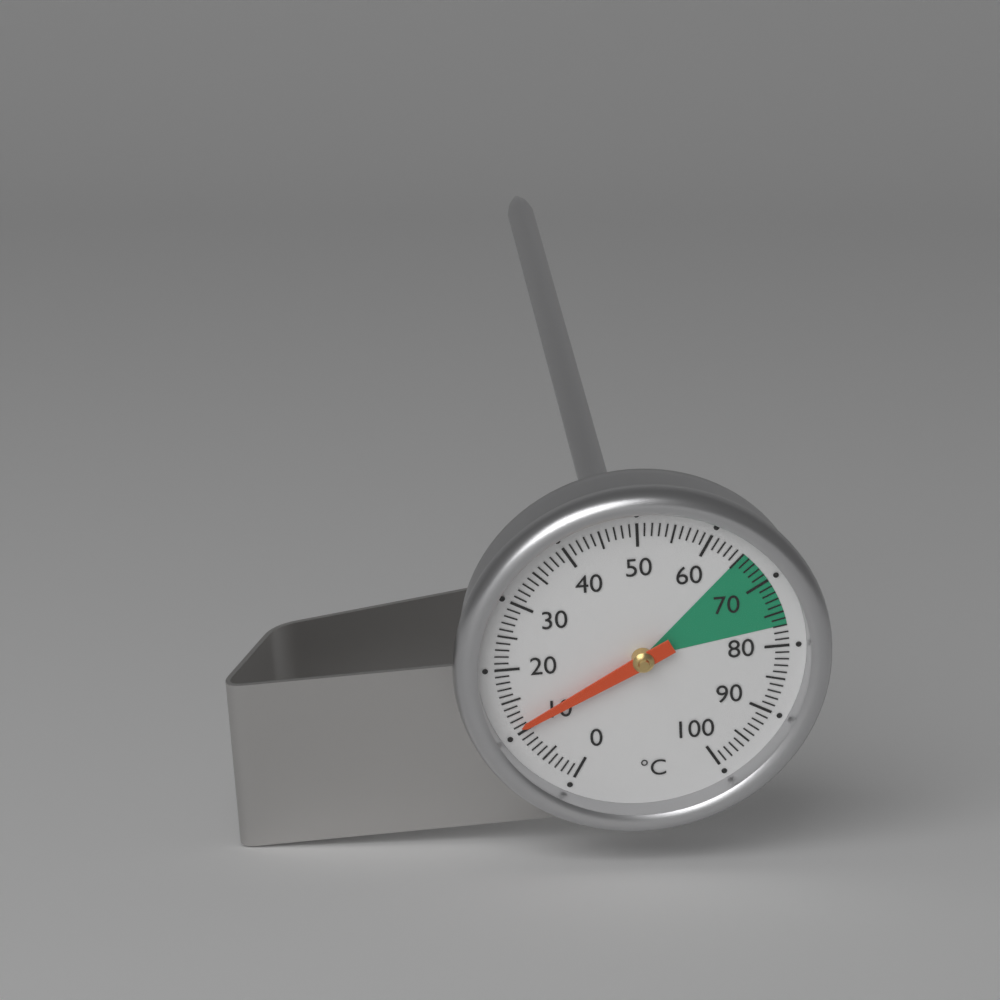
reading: 11 °C
